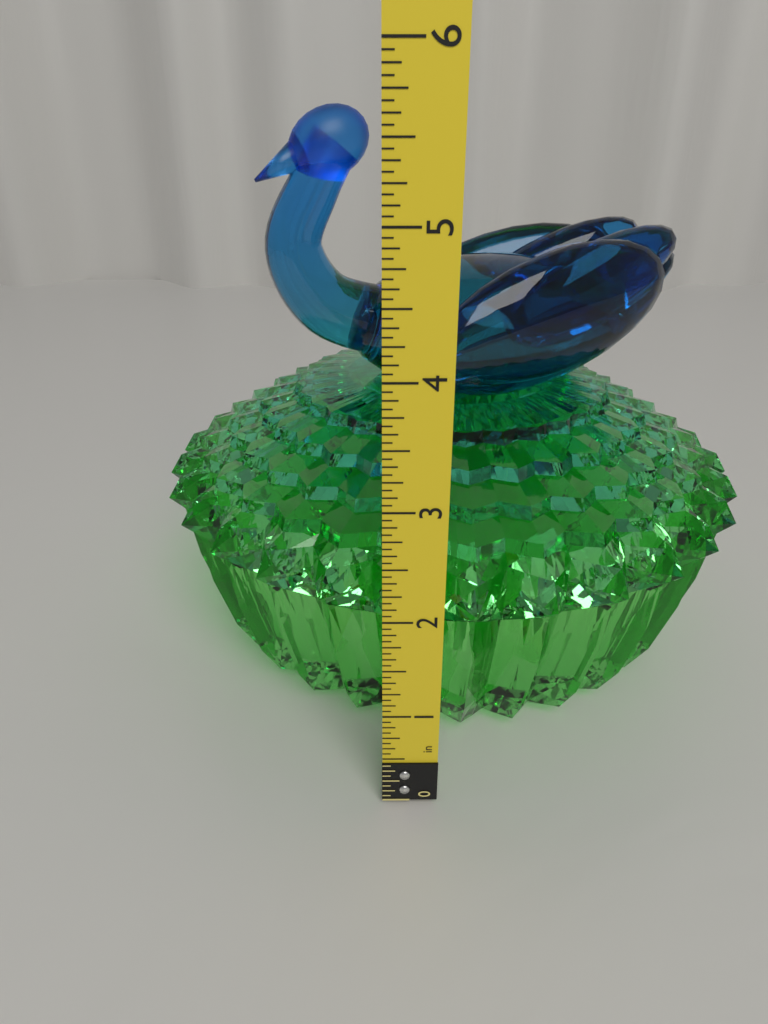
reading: 5.7500 in
